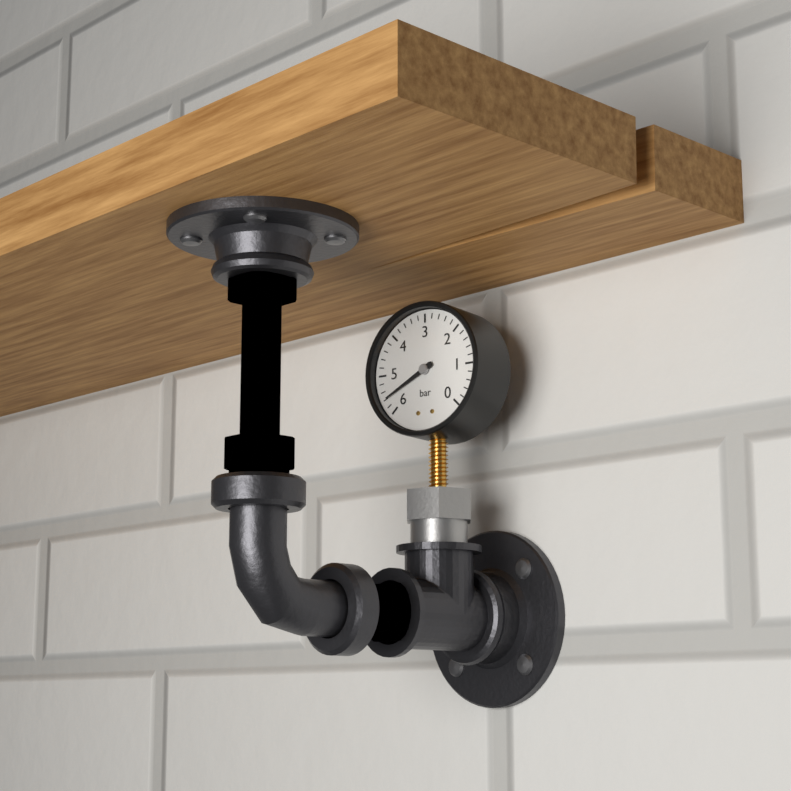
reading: 5.6 bar
